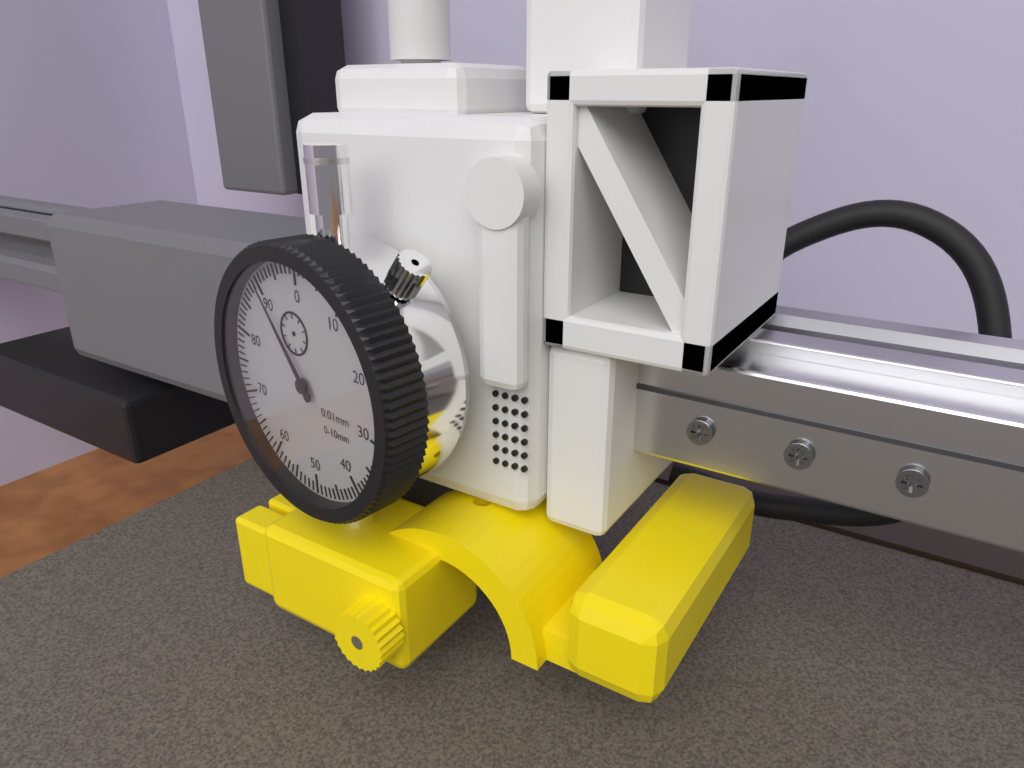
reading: 90 0.01mm
